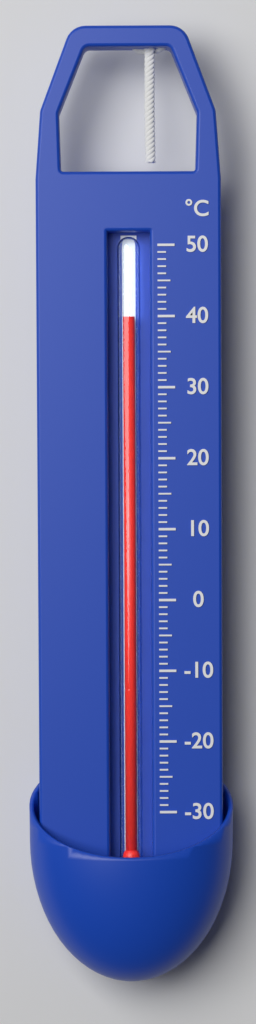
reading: 40 °C
